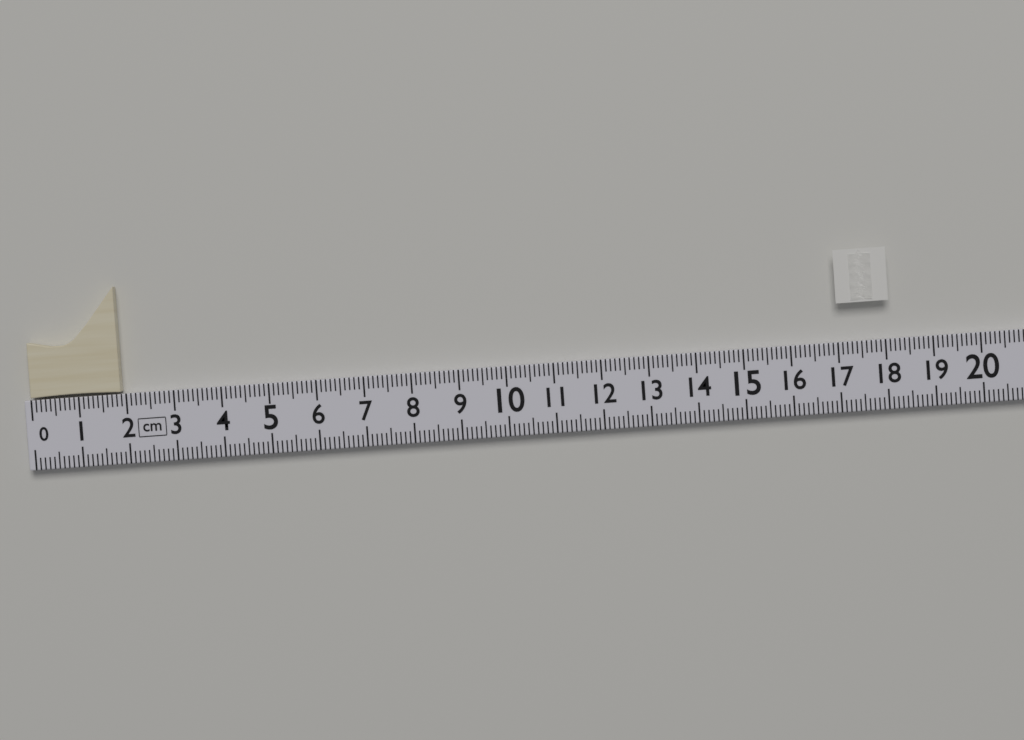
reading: 1.9 cm
